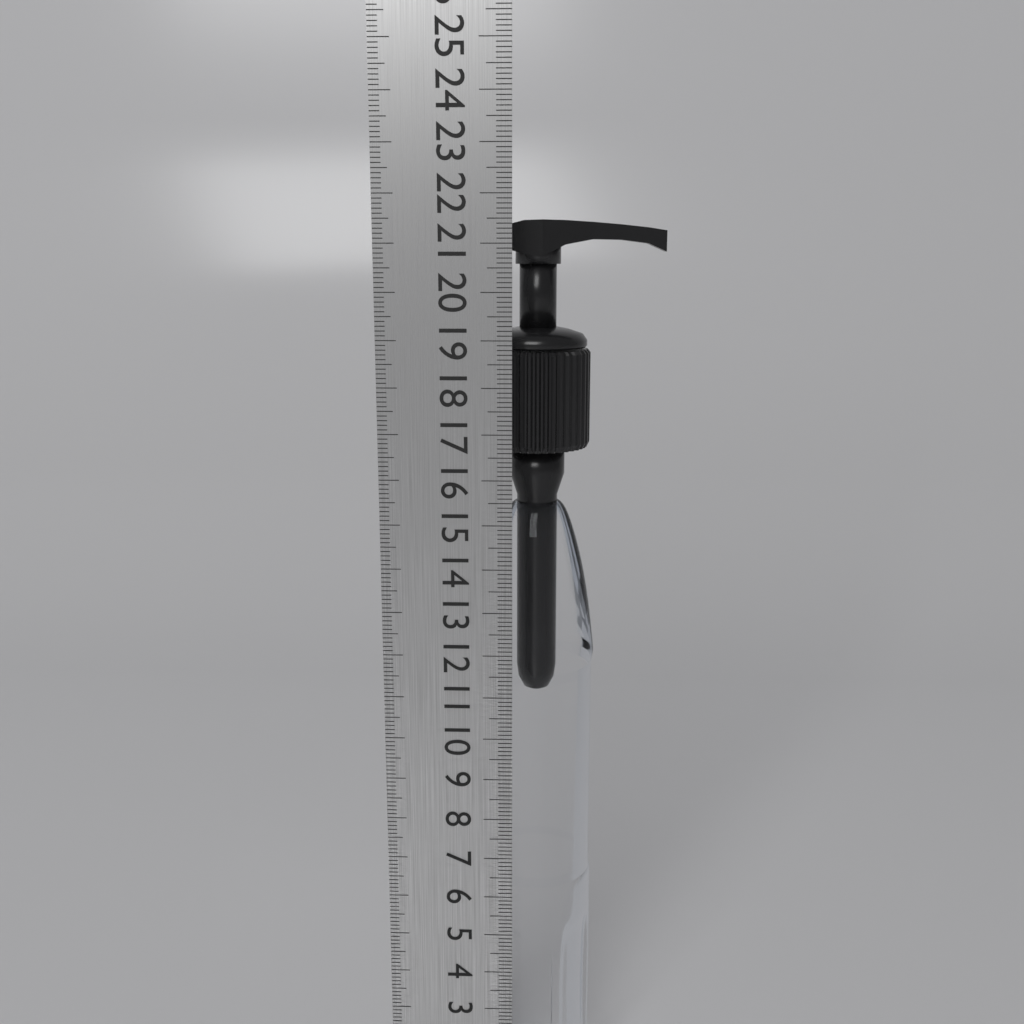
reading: 21.5 cm
